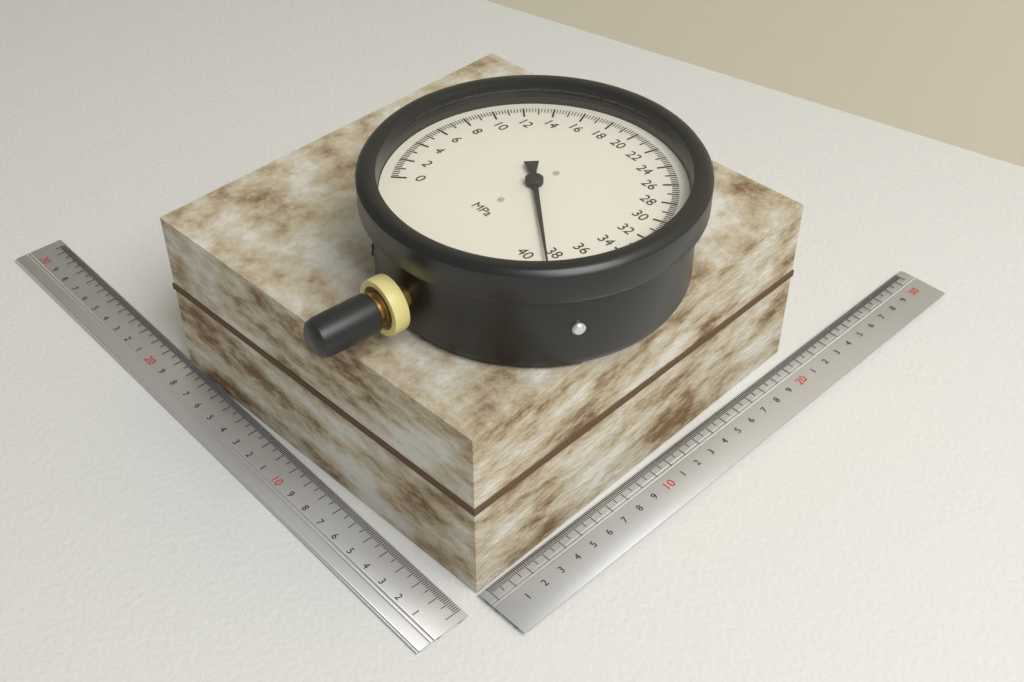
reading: 38.6 MPa
